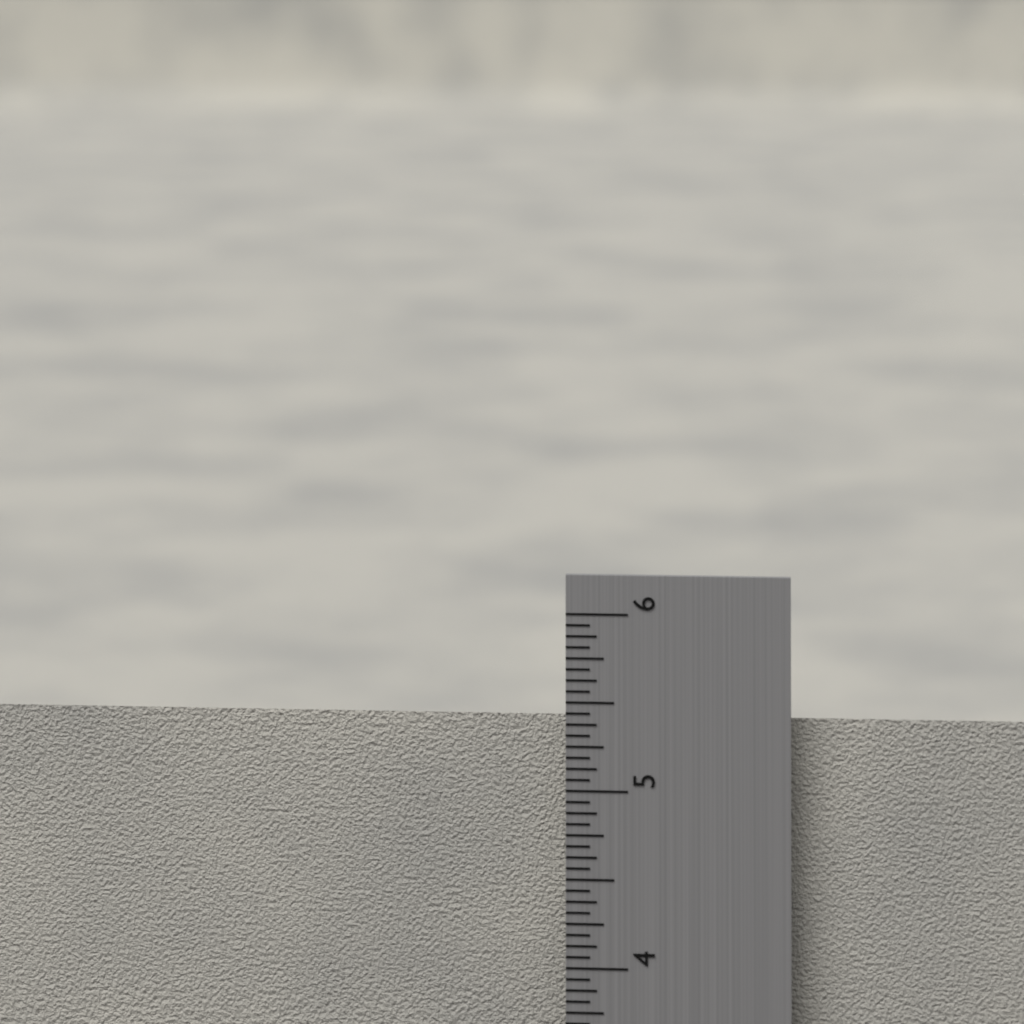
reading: 5.3750 in
